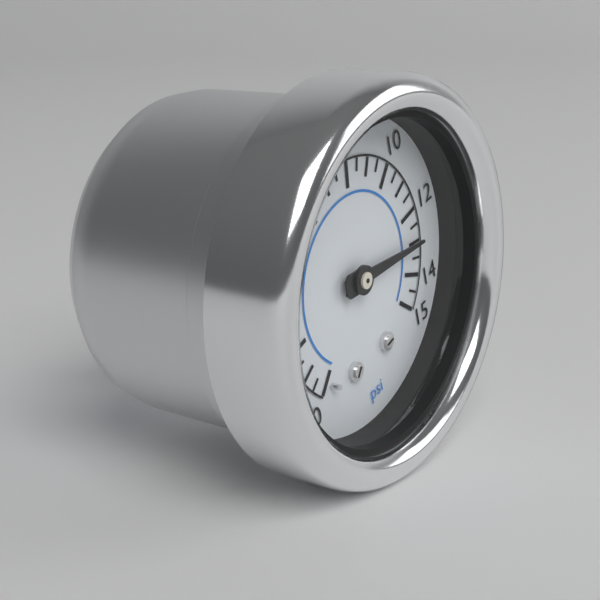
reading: 13.0 psi
